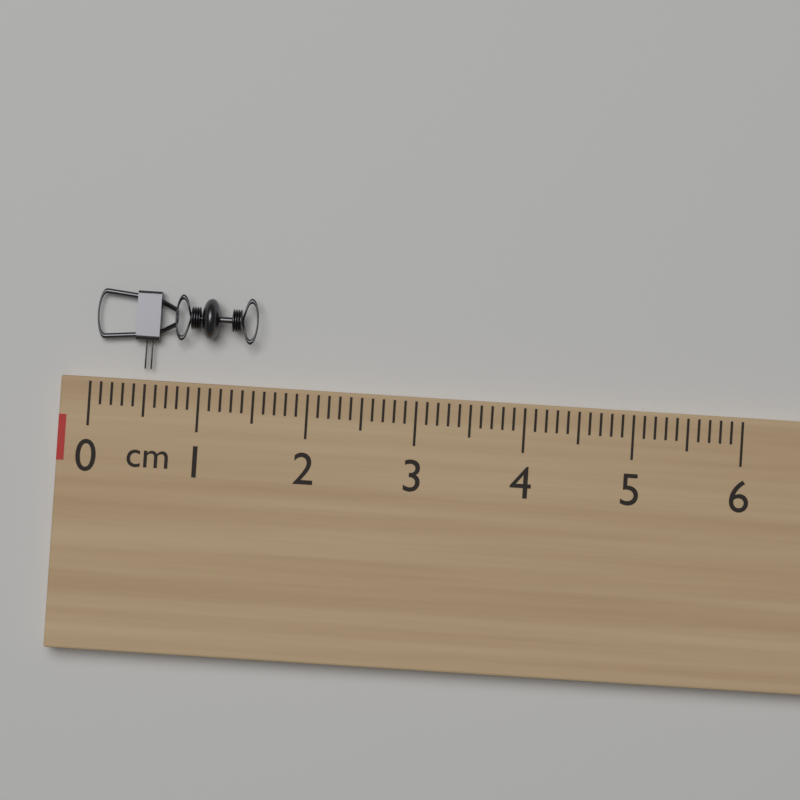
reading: 1.5 cm
